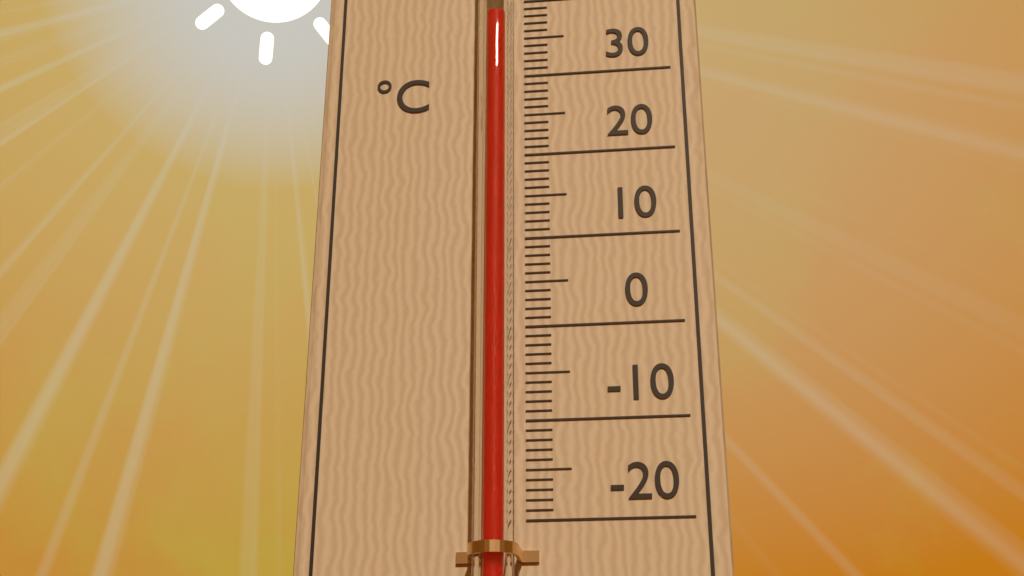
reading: 36 °C
